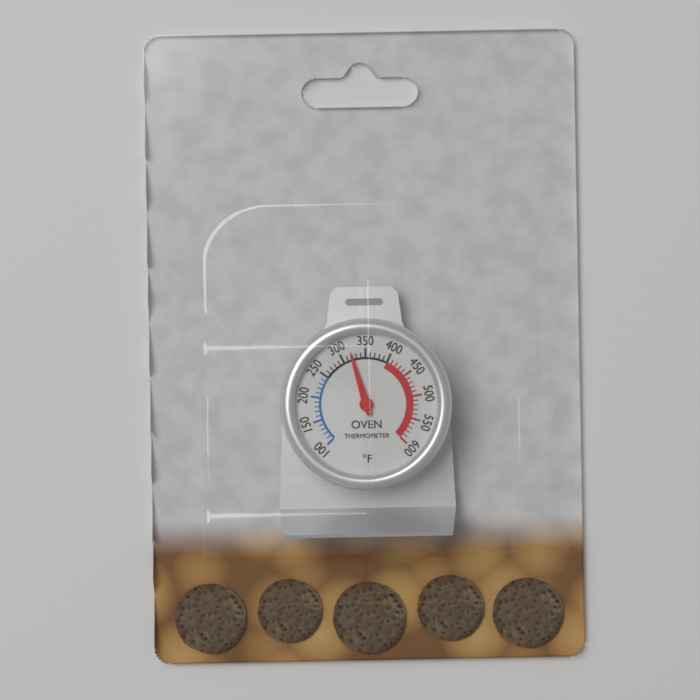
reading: 320 °F
